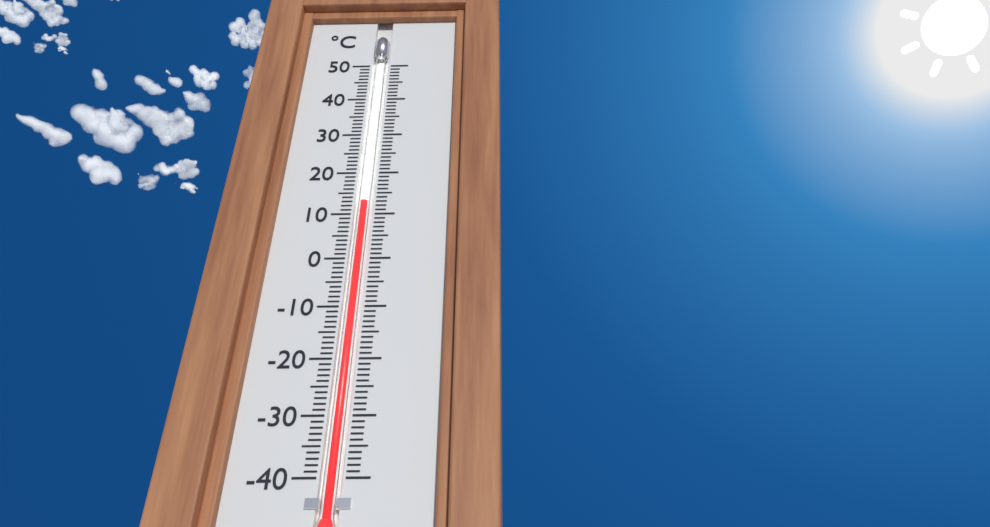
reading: 13 °C
